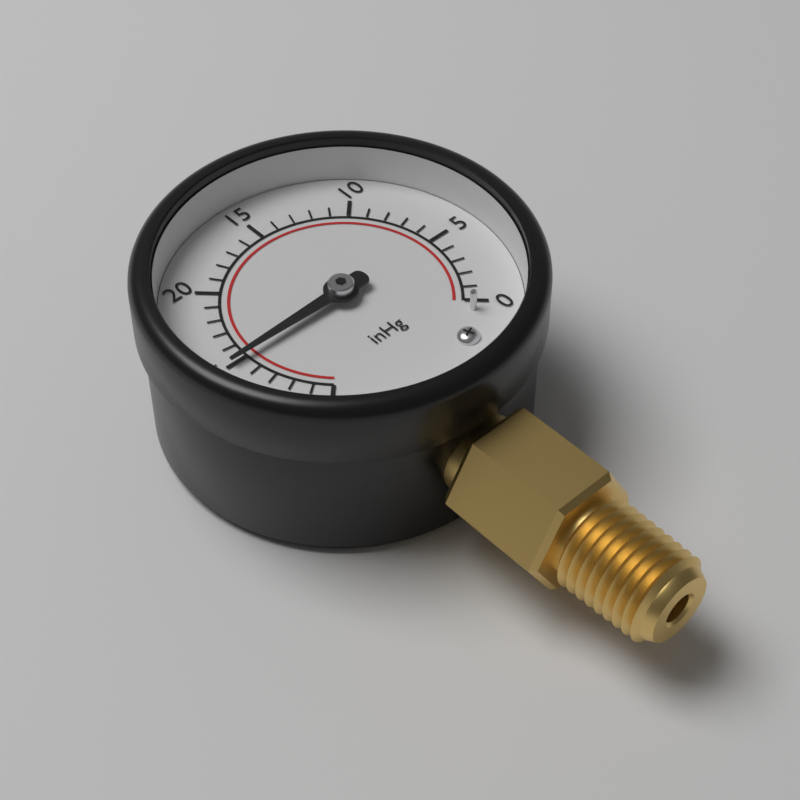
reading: 25 inHg
